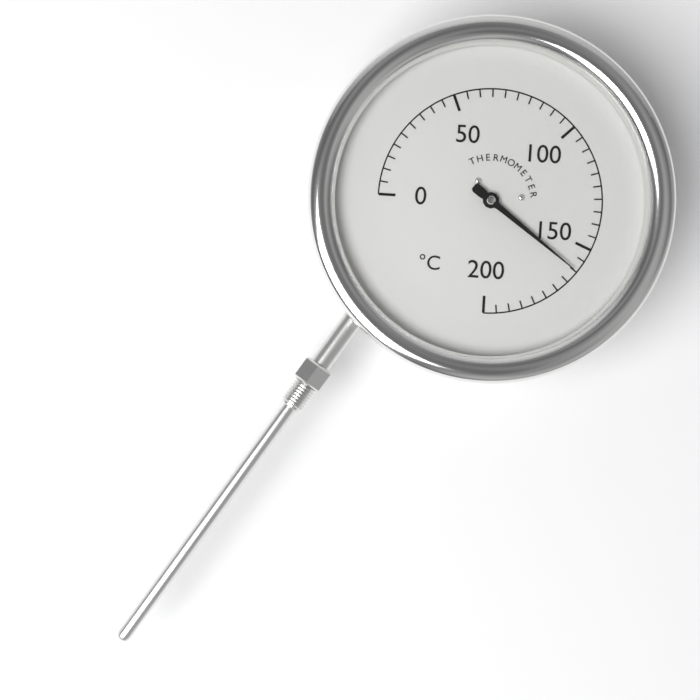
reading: 160 °C
